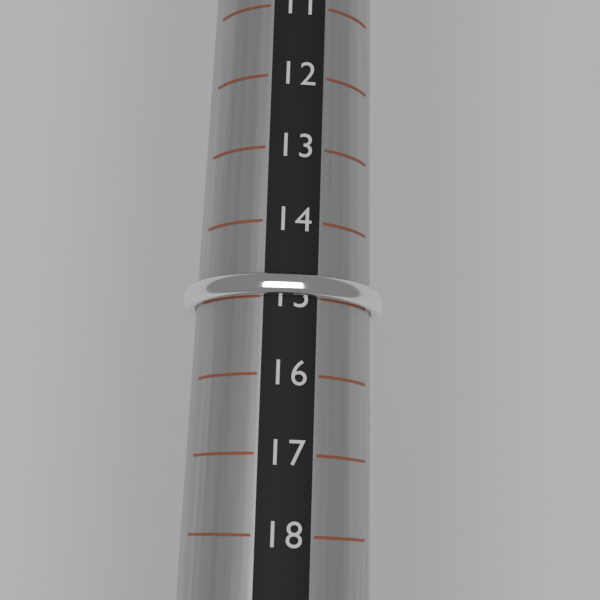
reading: 15 (no unit)
